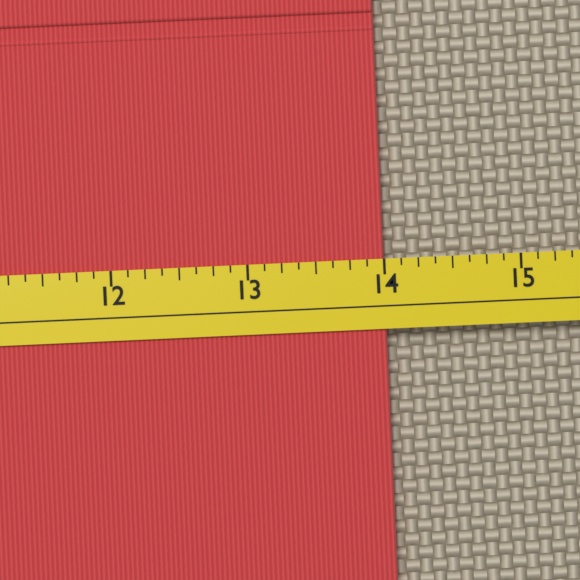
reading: 14.000 (no unit)
